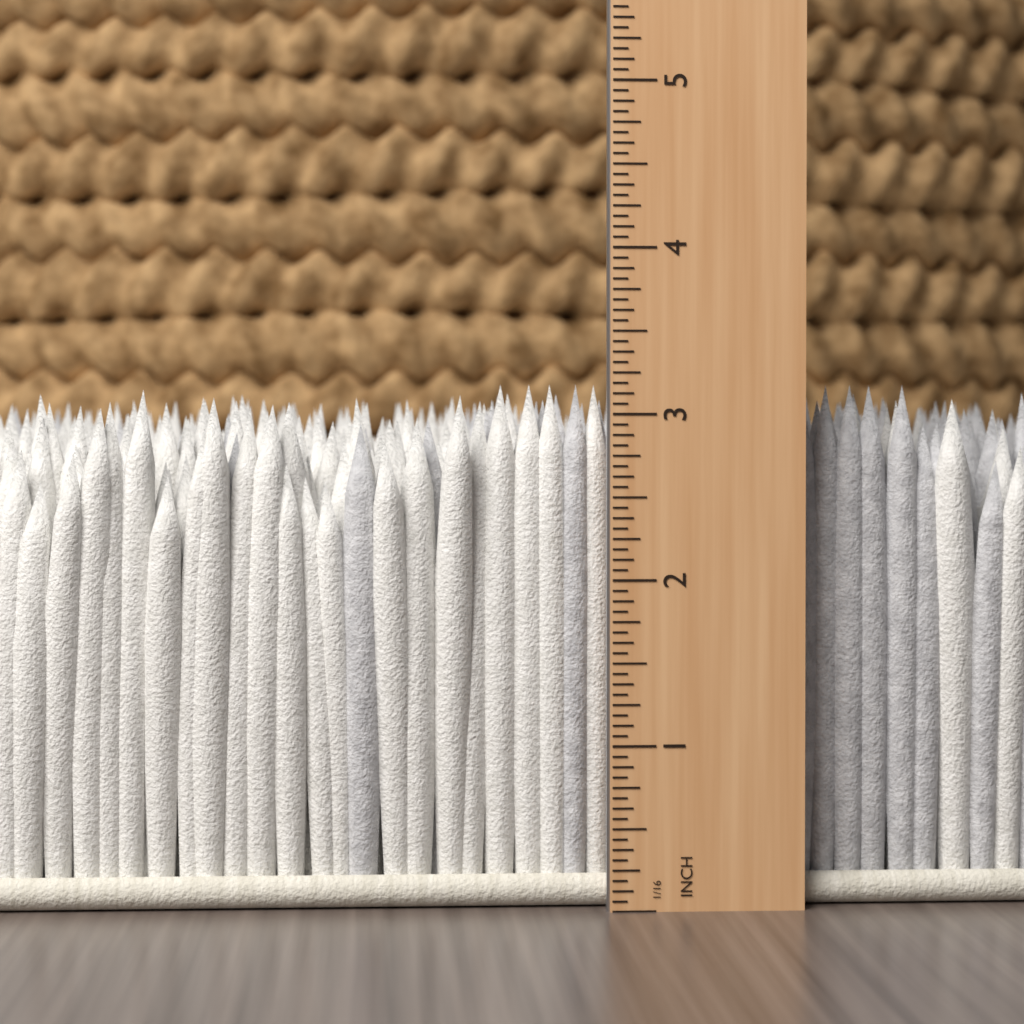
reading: 3.1875 in
